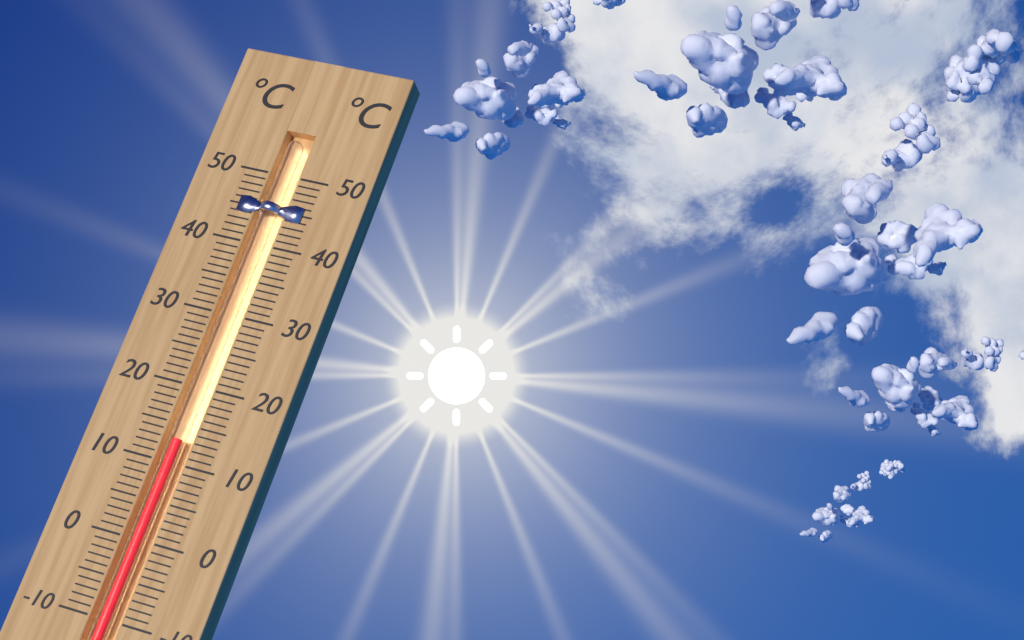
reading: 13 °C
